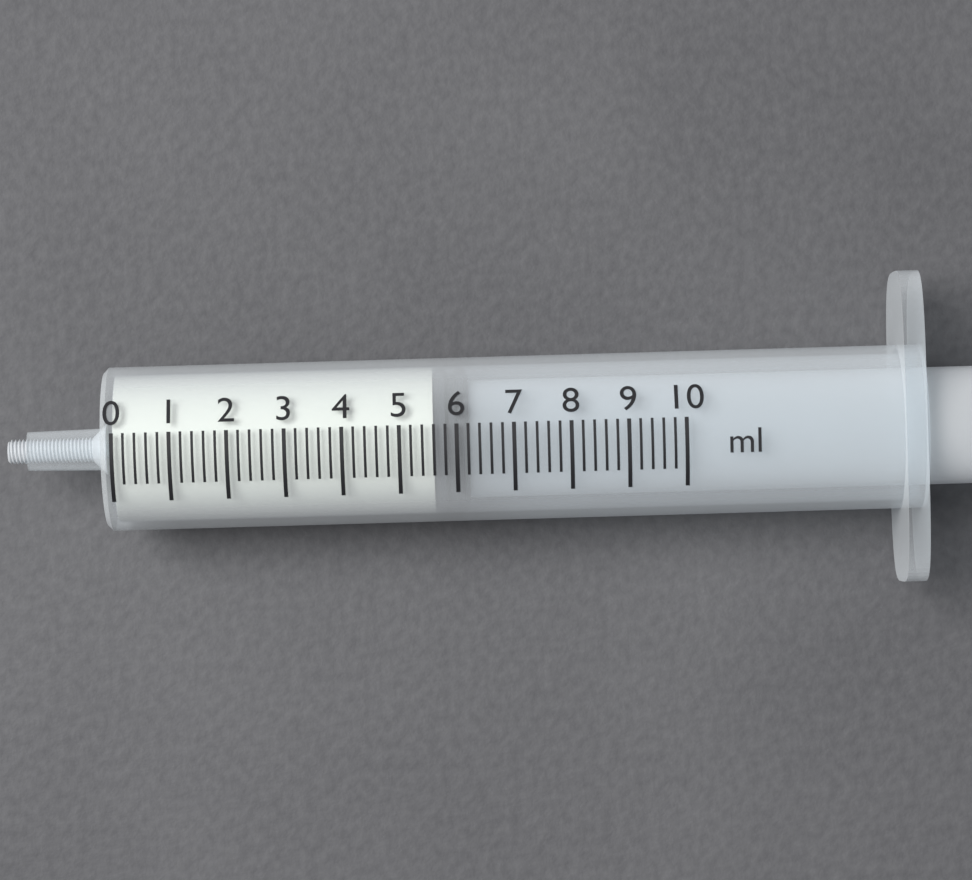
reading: 5.6 ml
